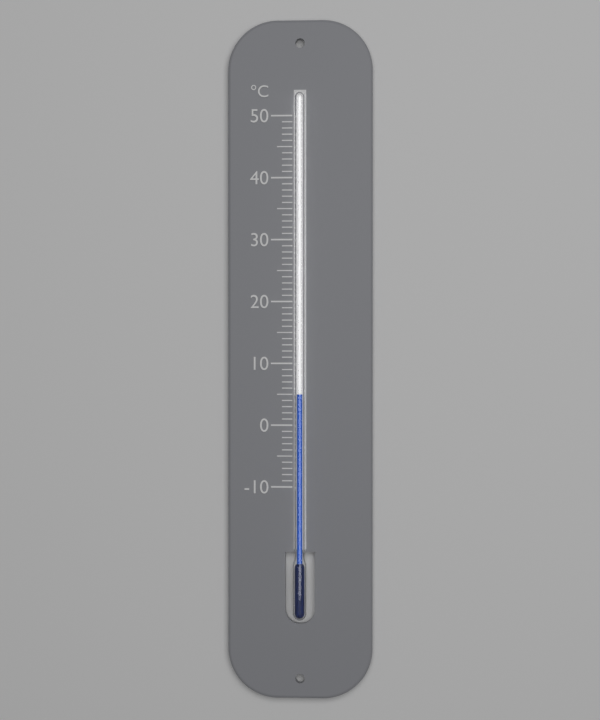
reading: 5 °C
